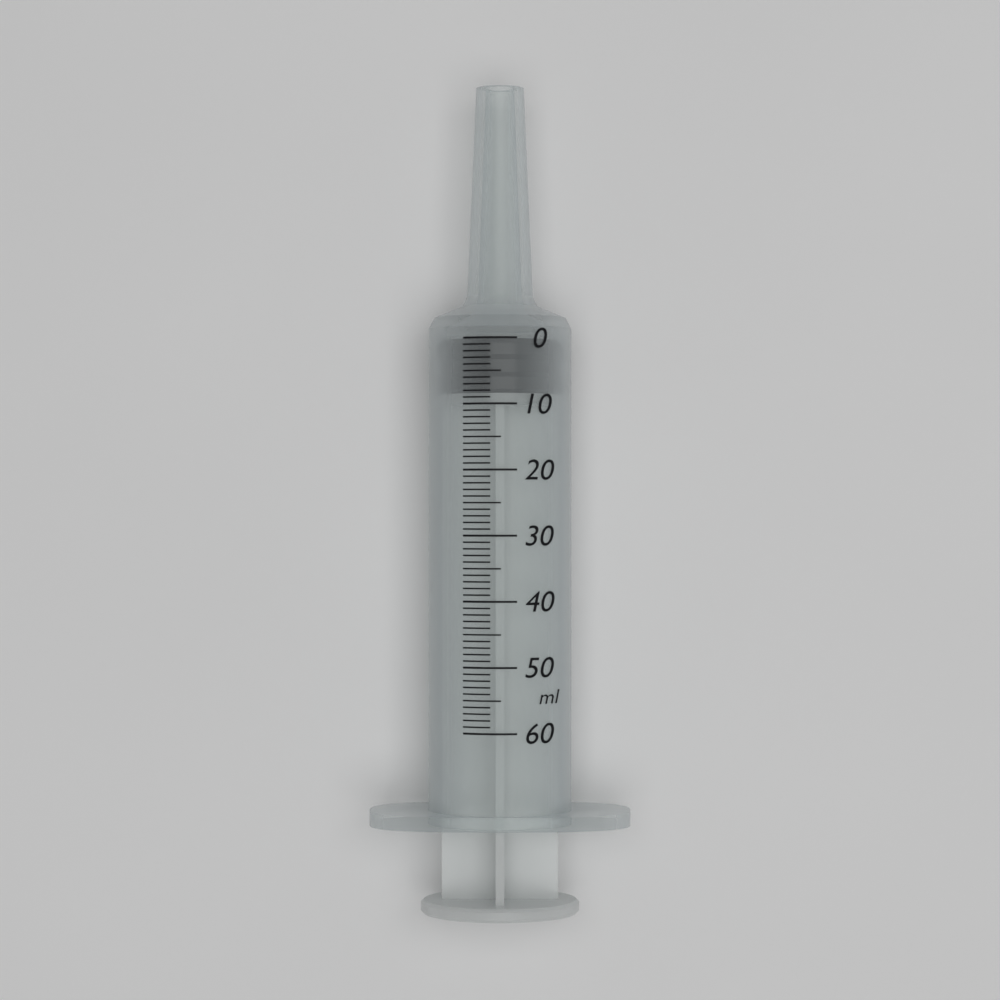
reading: 0 ml
